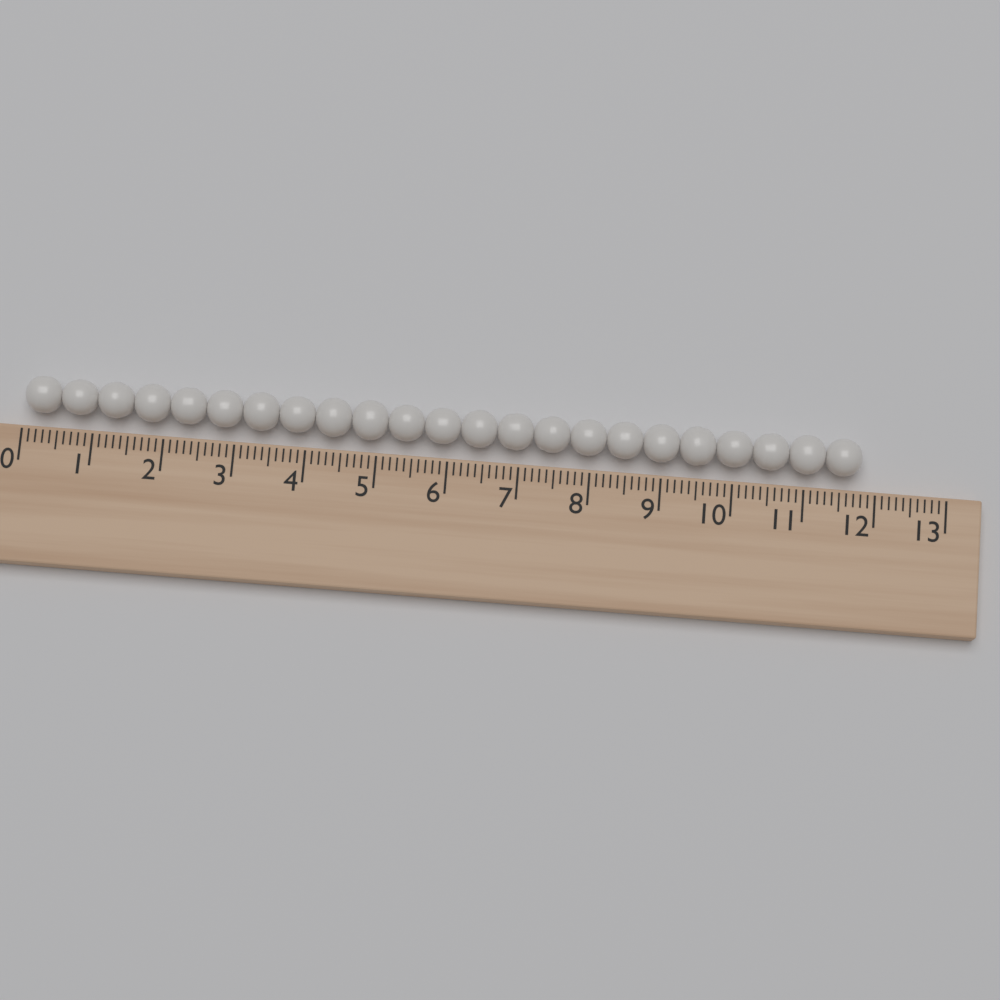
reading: 11.8 (no unit)
